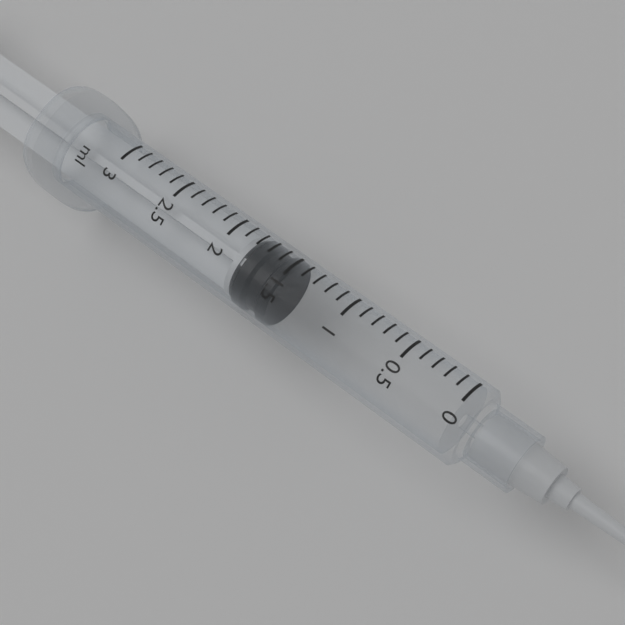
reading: 1.5 ml
